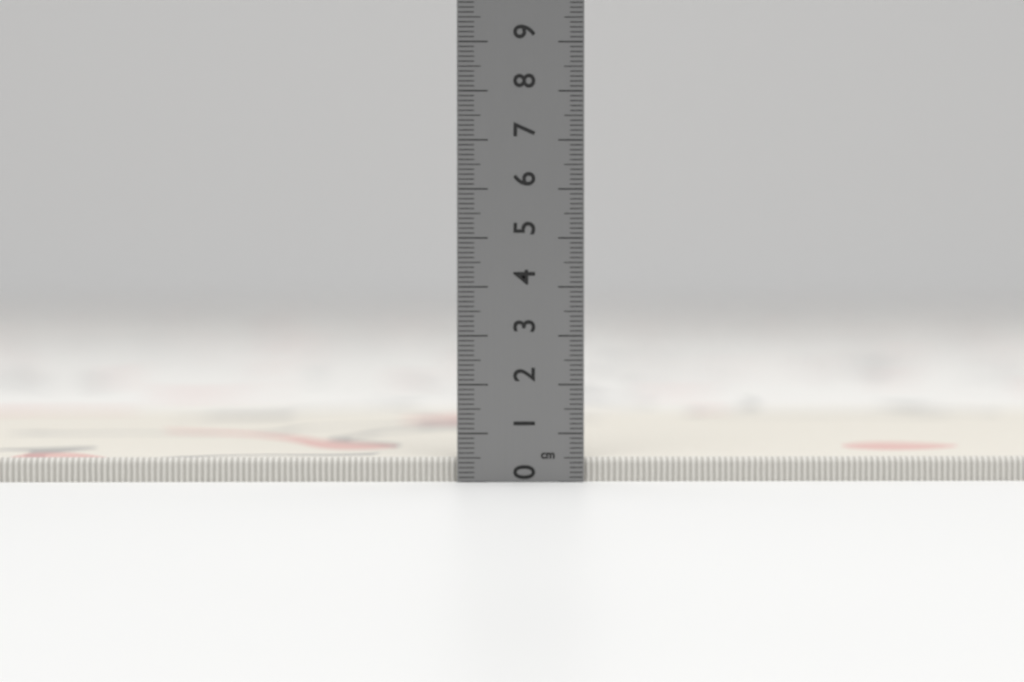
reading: 0.5 cm
